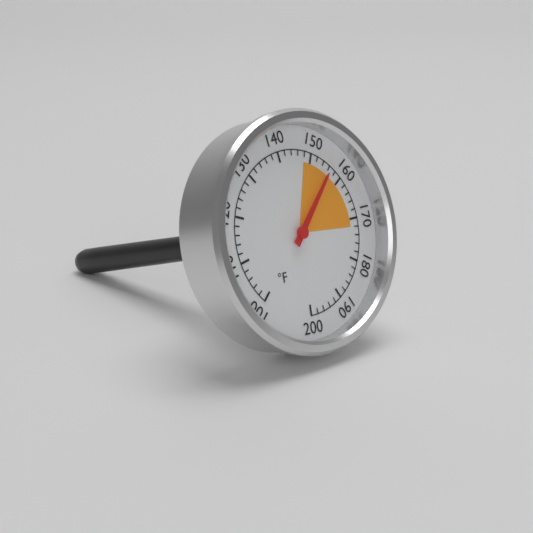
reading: 156 °F
